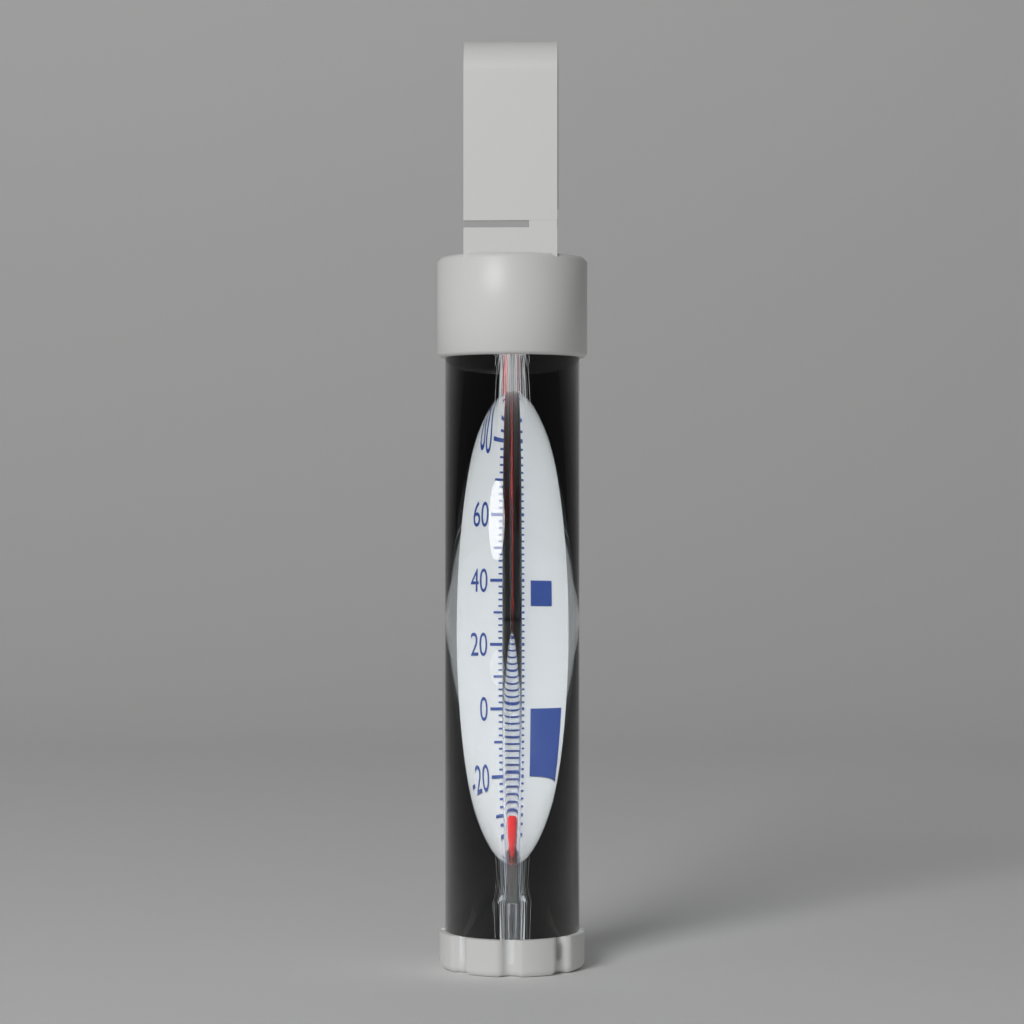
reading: -34 °F
